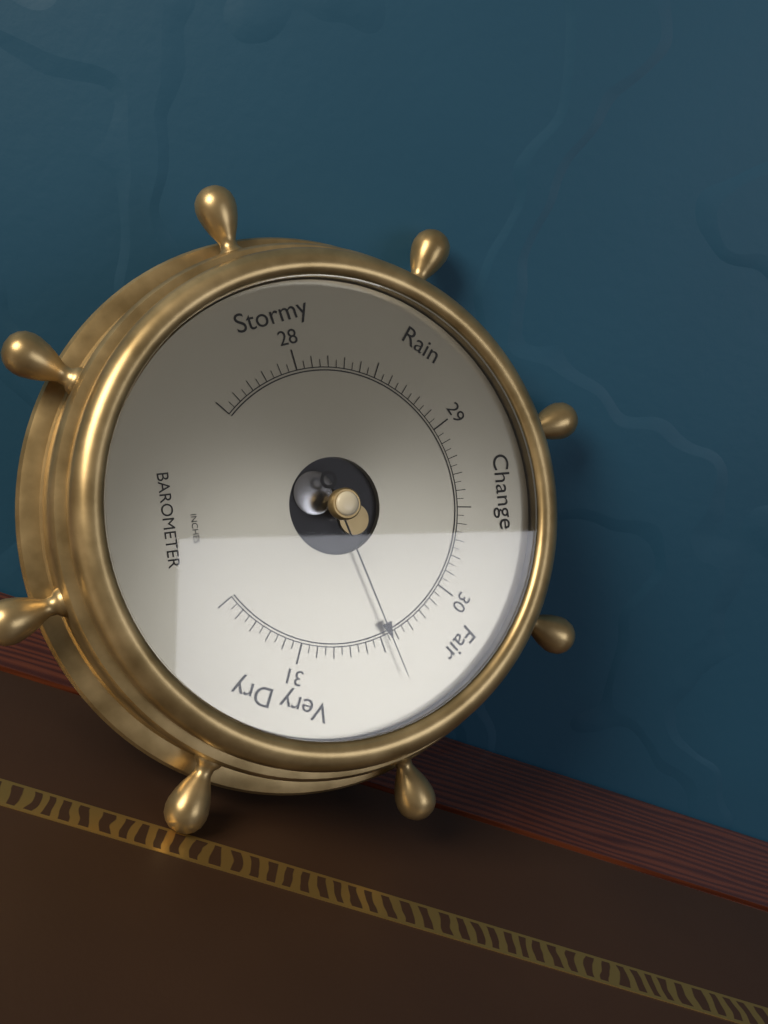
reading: 30.45 inHg
